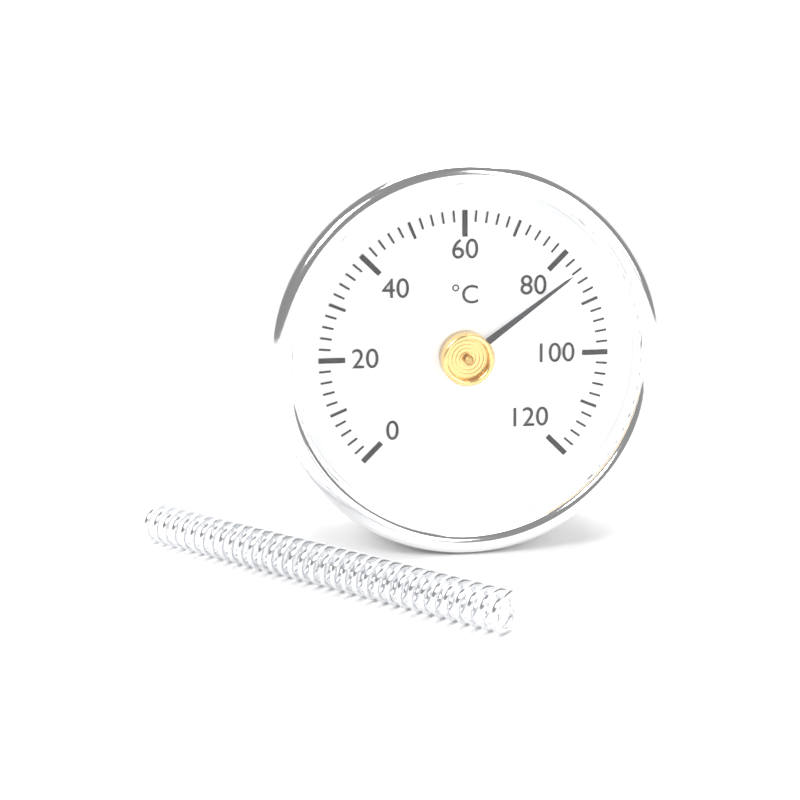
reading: 84 °C
